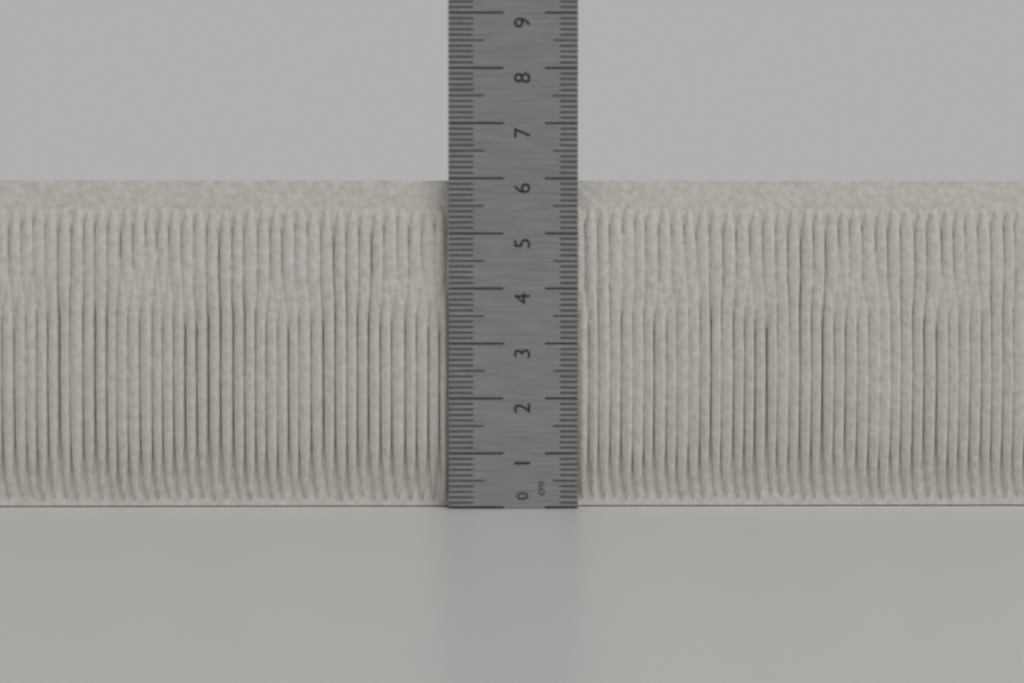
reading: 6.0 cm
